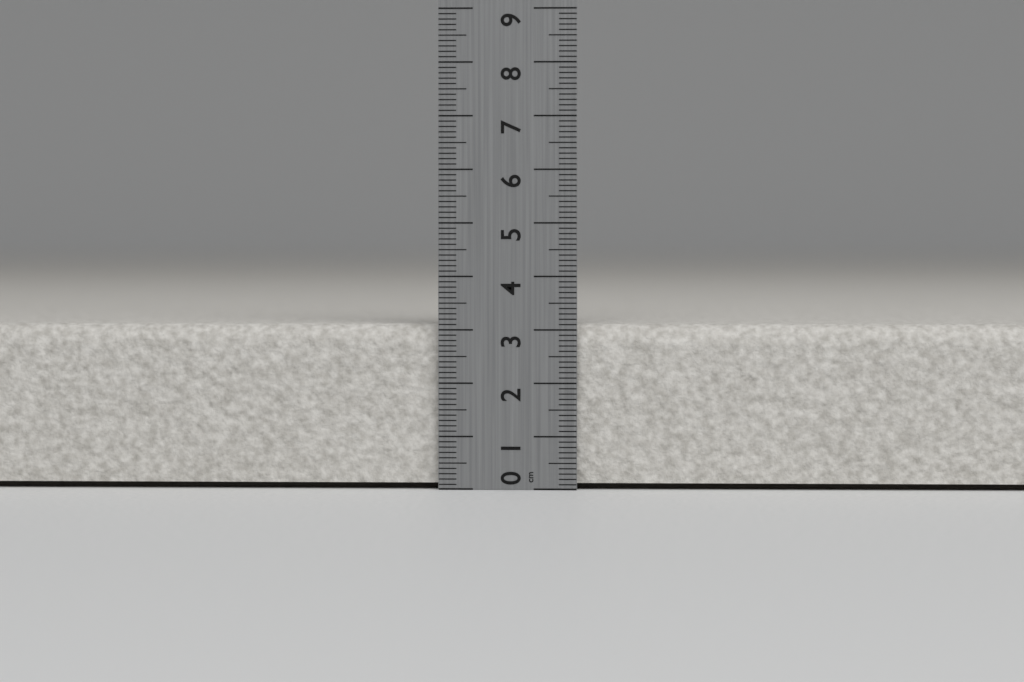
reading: 3.1 cm
